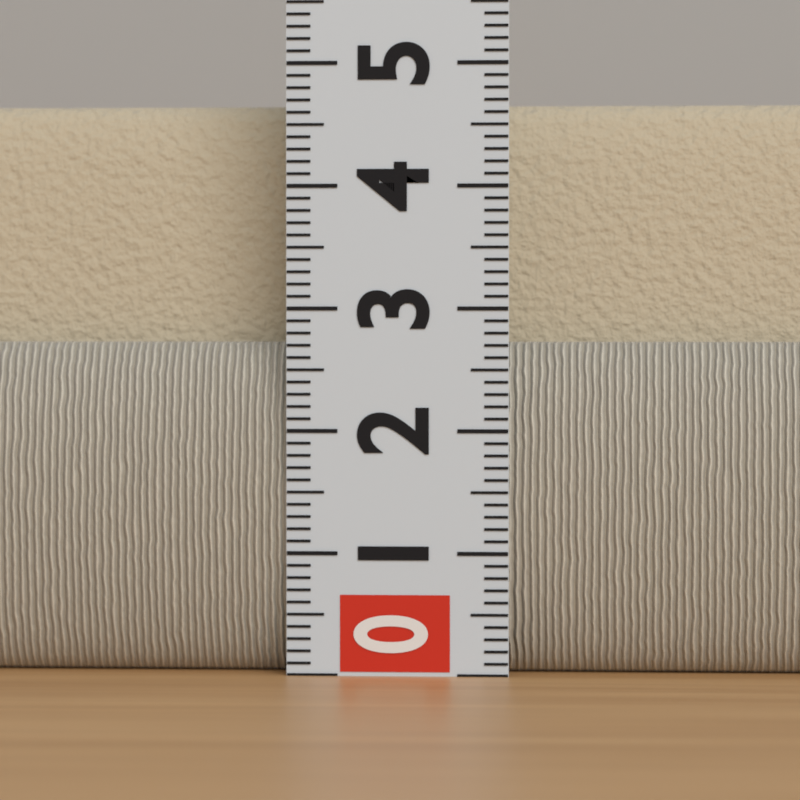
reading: 4.7 (no unit)
